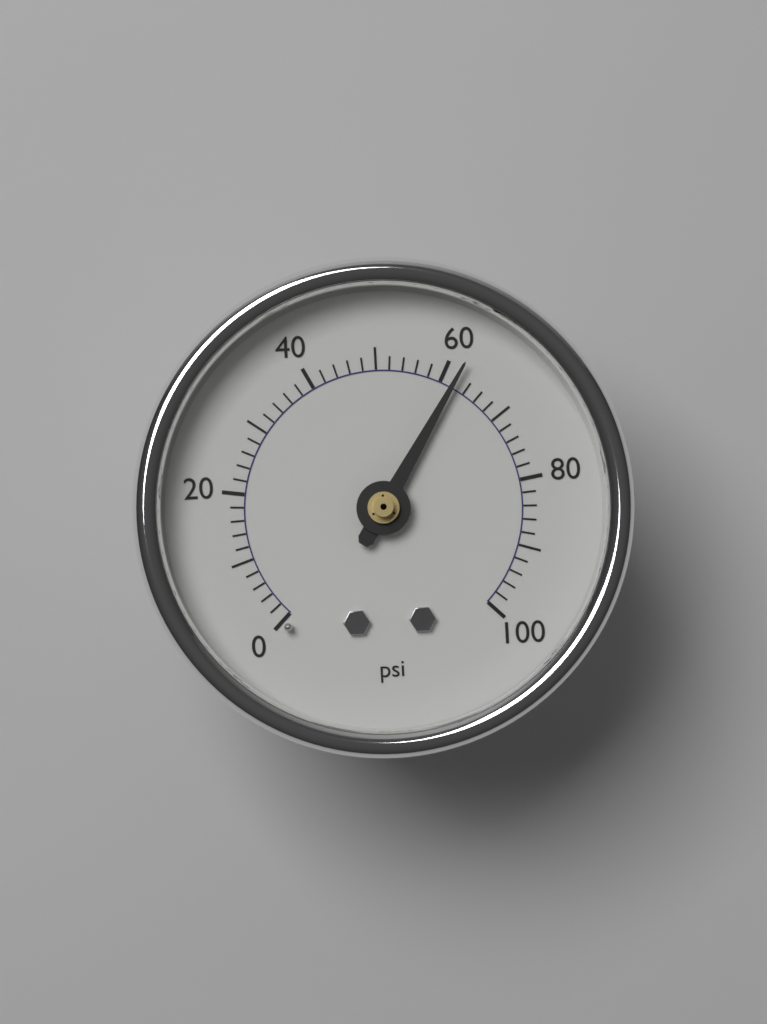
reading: 62 psi
